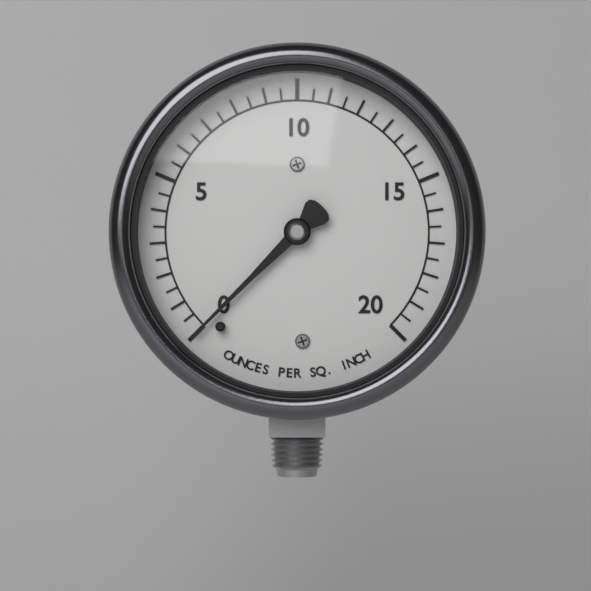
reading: 0.0 oz/in²
